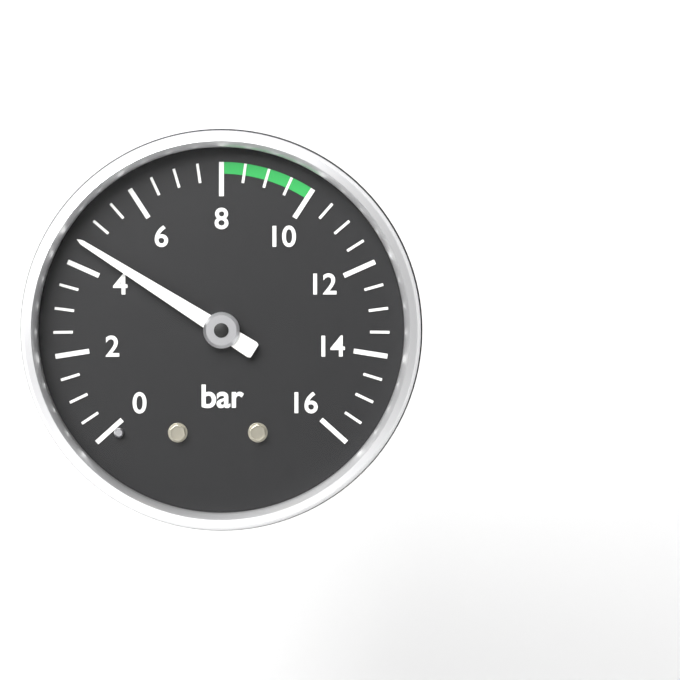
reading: 4.5 bar
